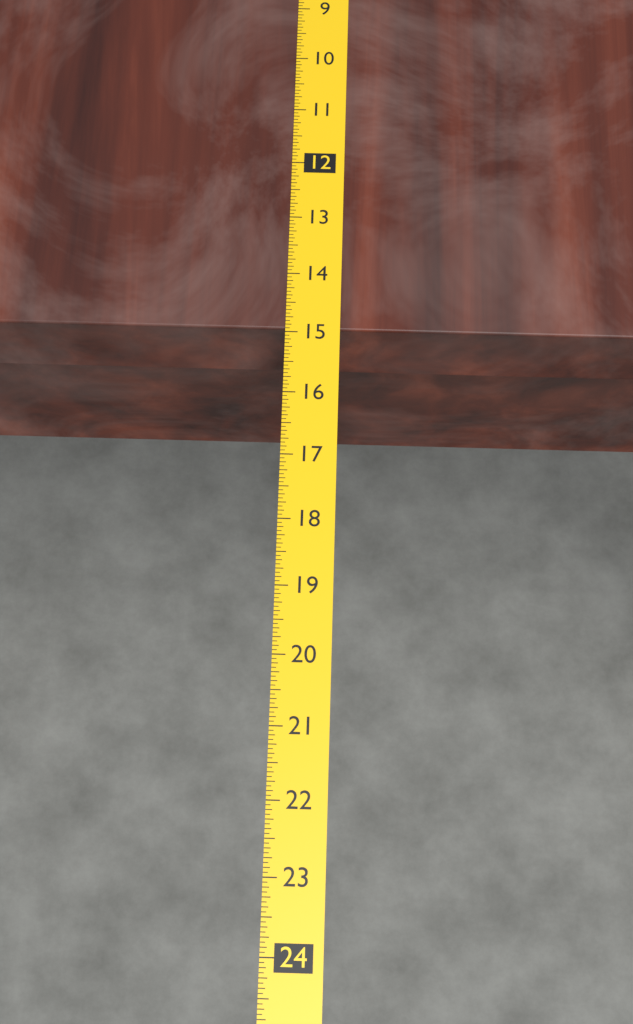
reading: 14.9375 (no unit)
